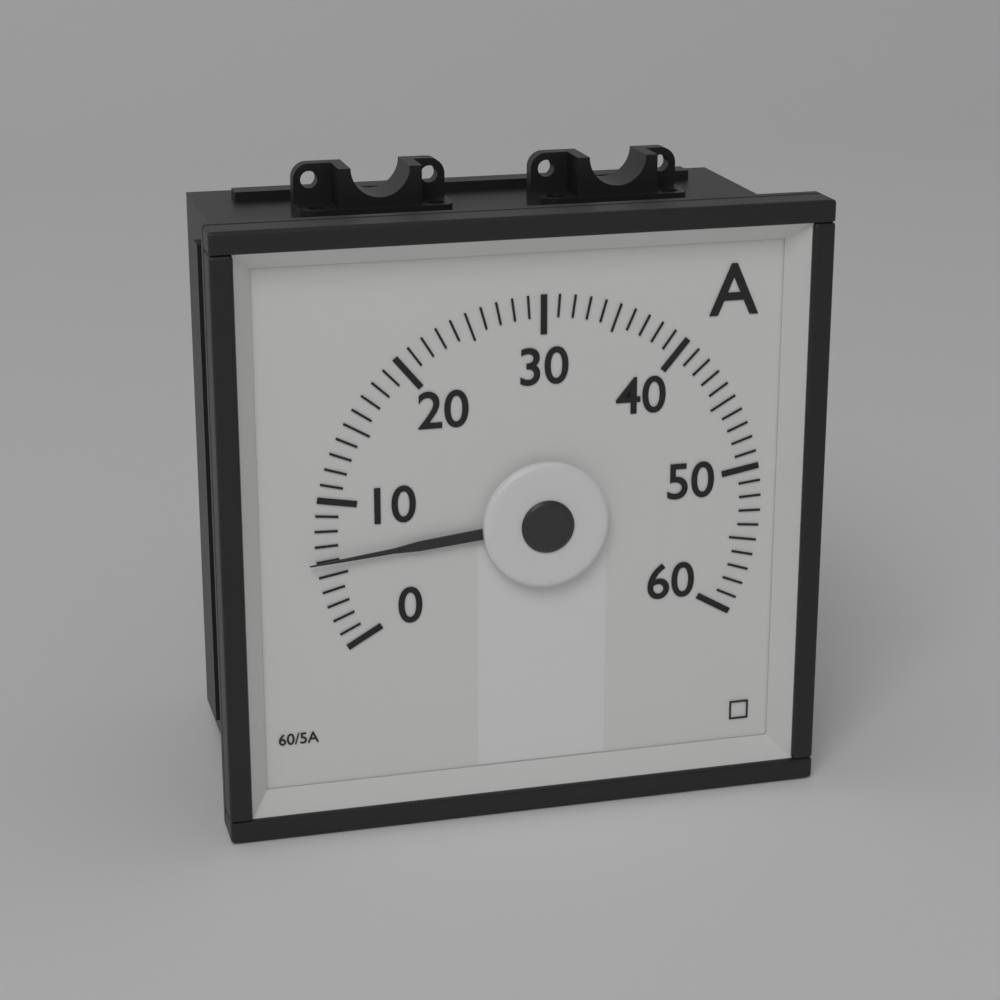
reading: 6 A
